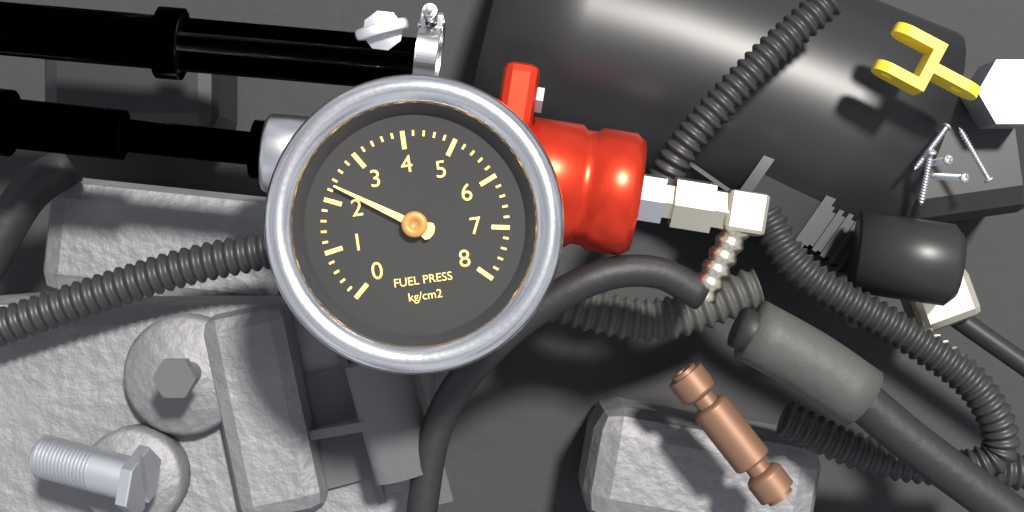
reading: 2.3 kg/cm2
